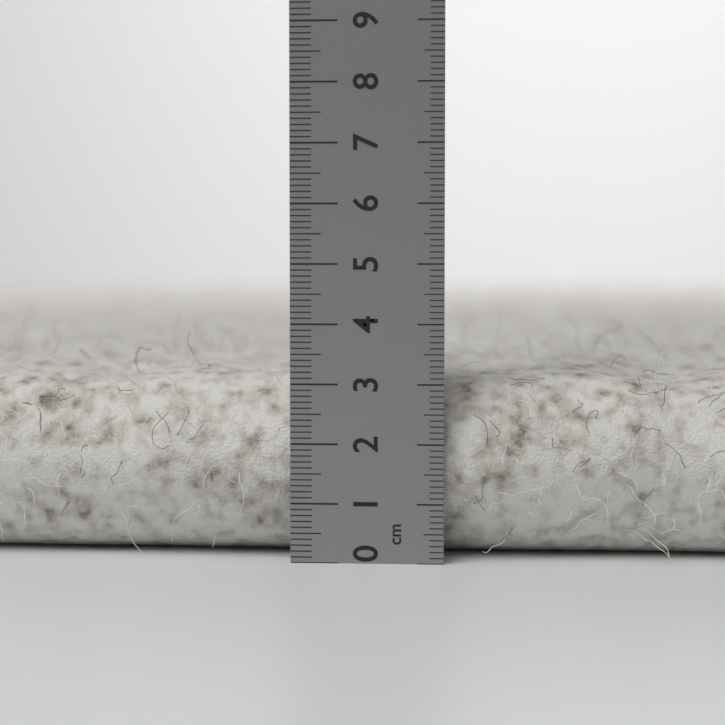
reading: 3.2 cm
